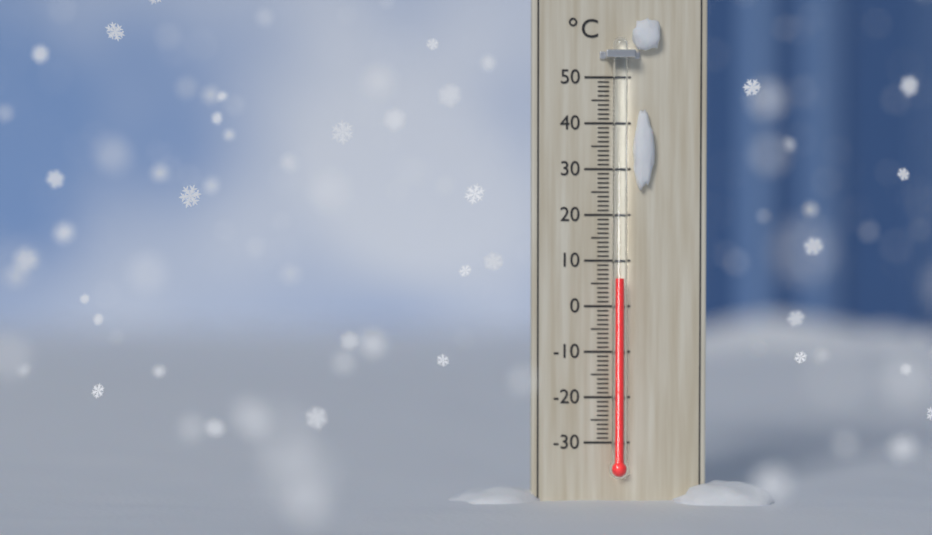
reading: 6 °C
